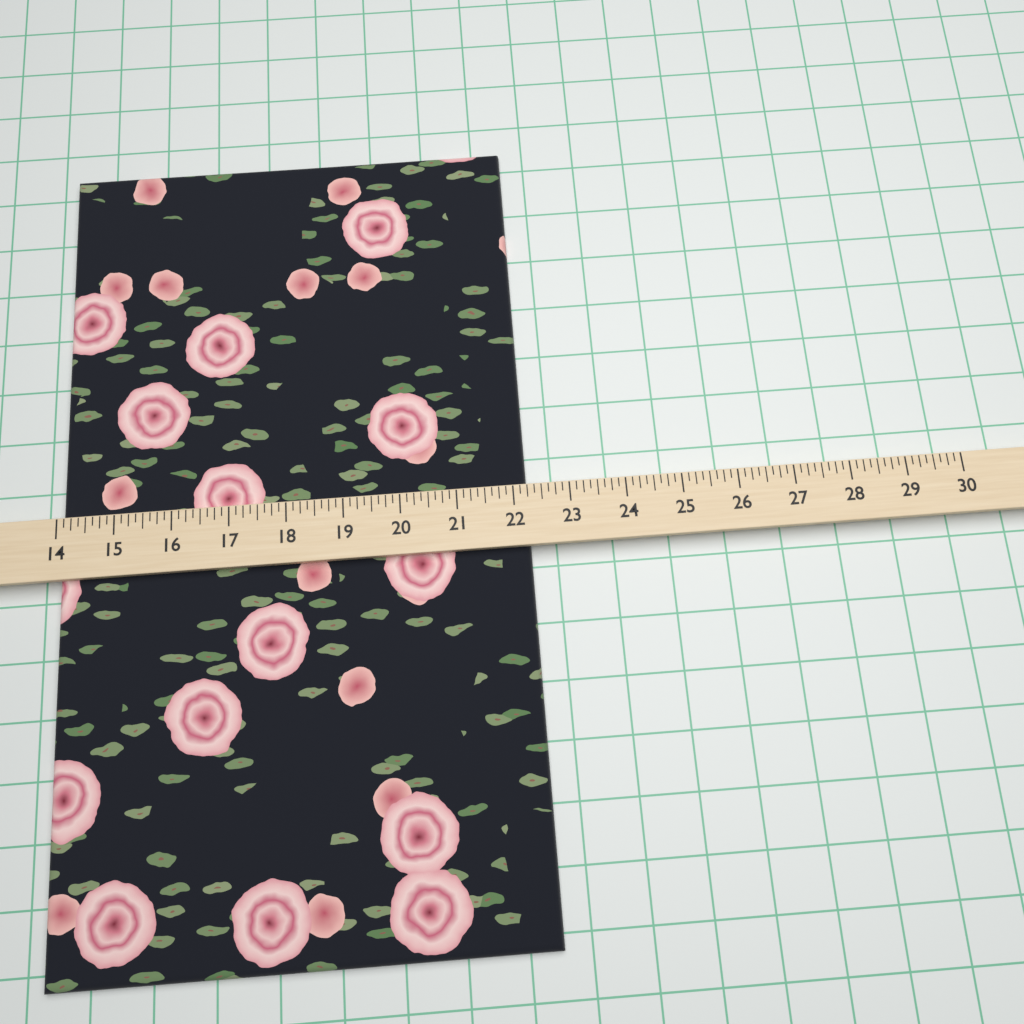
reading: 22.250 (no unit)
